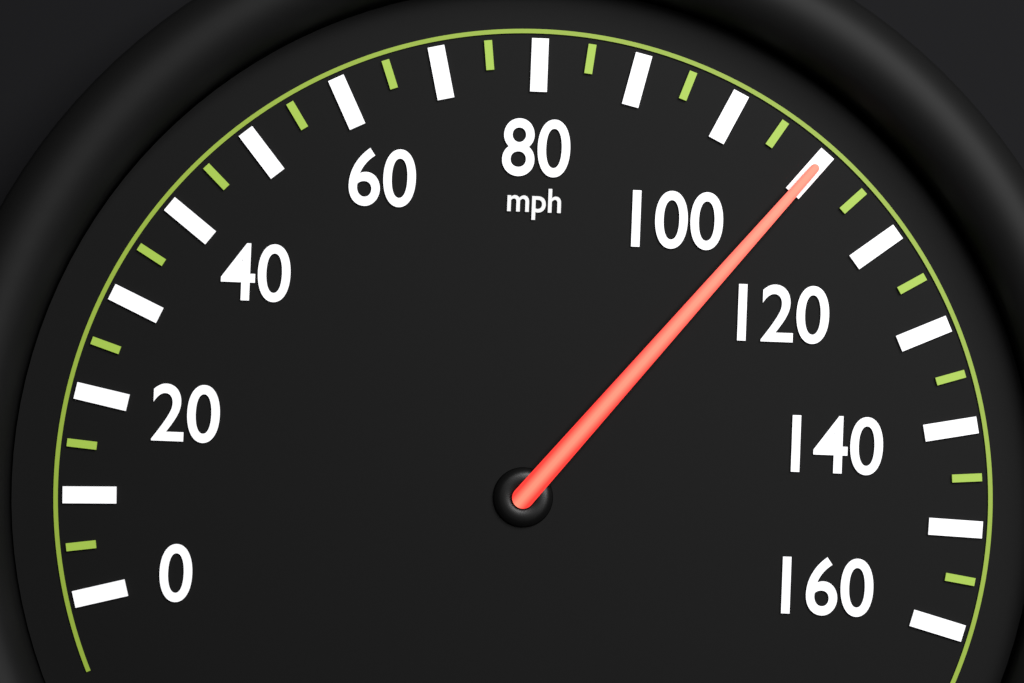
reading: 110 mph
